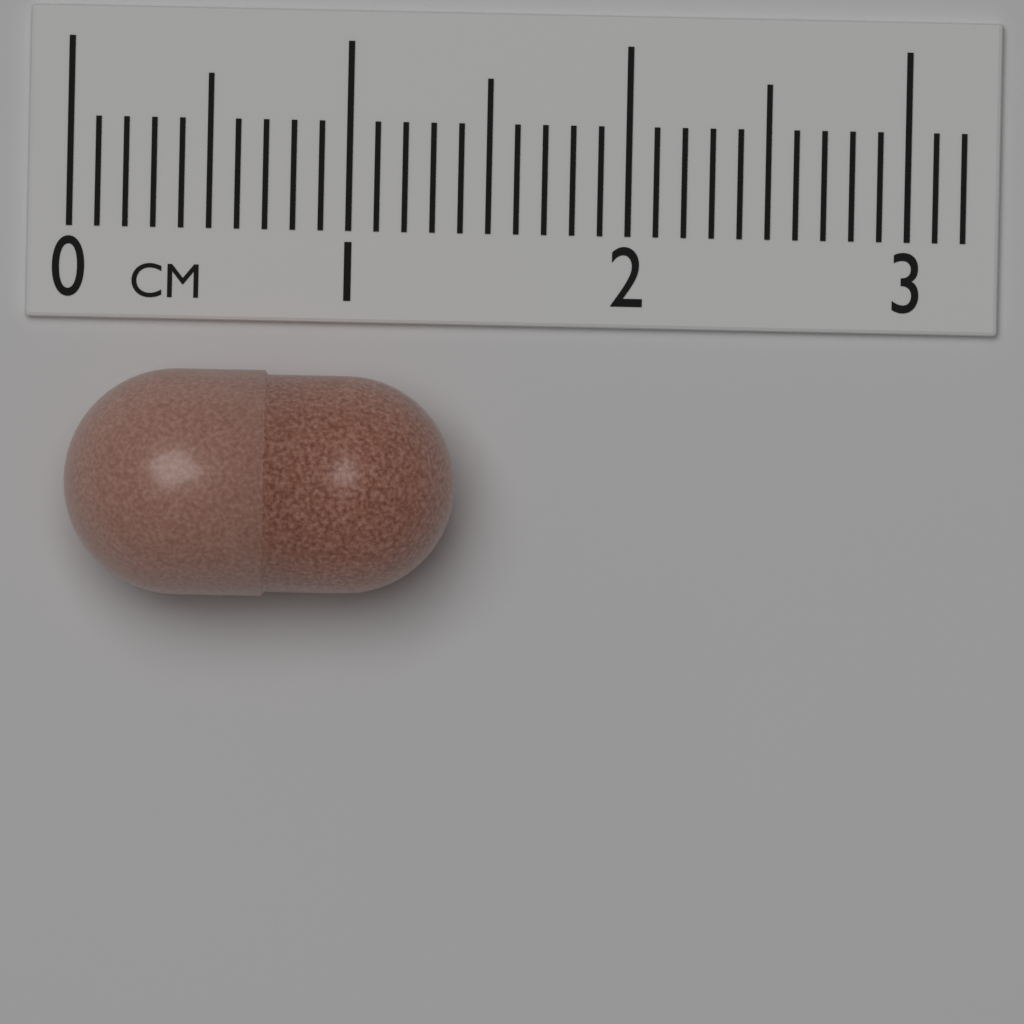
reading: 1.4 cm
